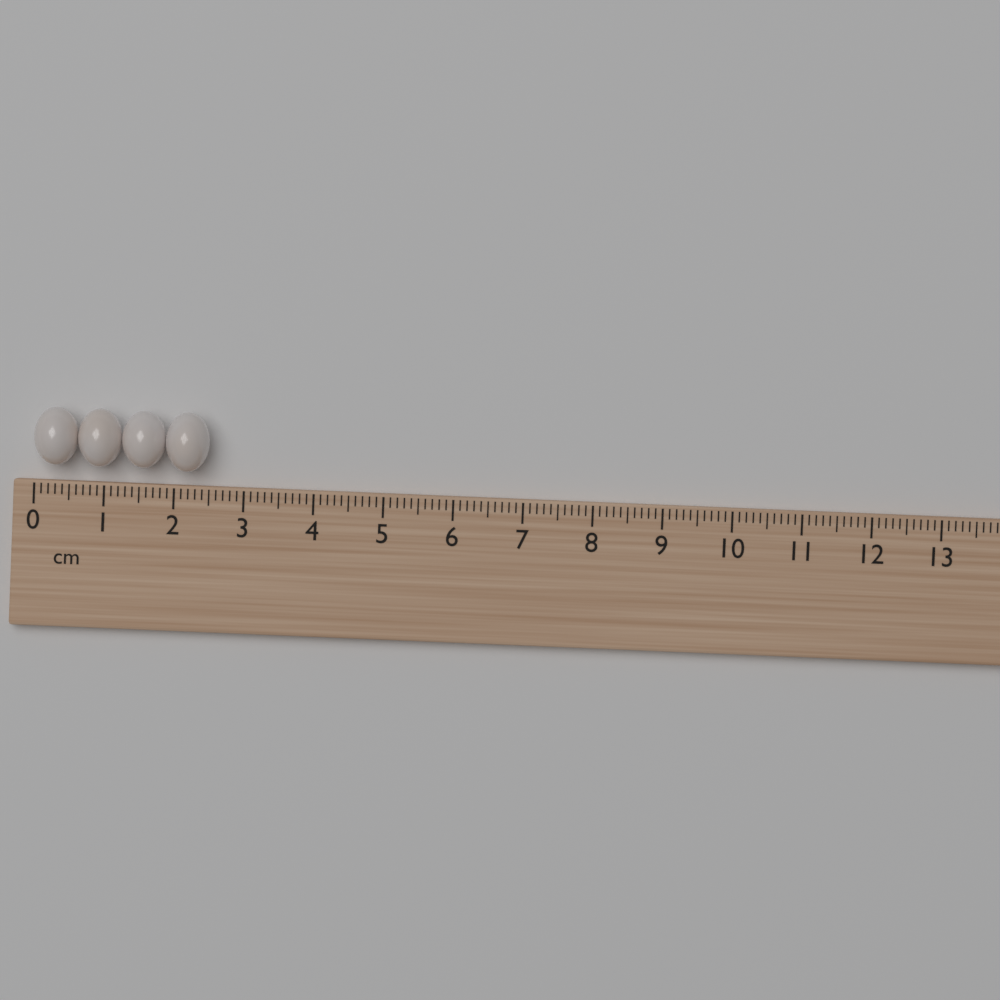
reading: 2.5 cm
